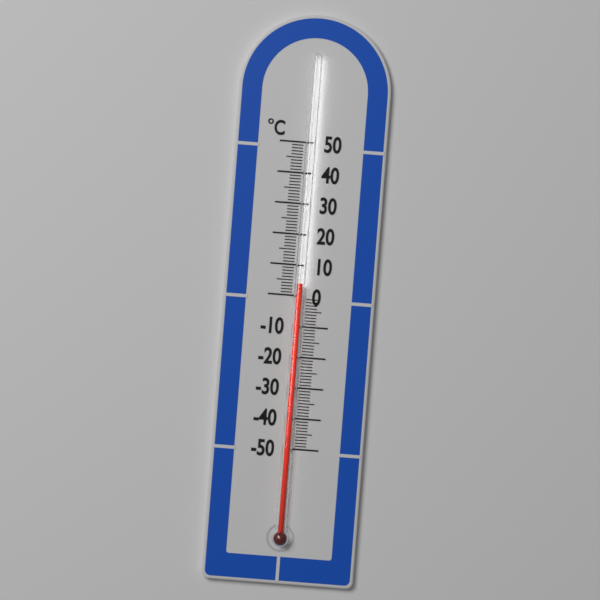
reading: 4 °C
